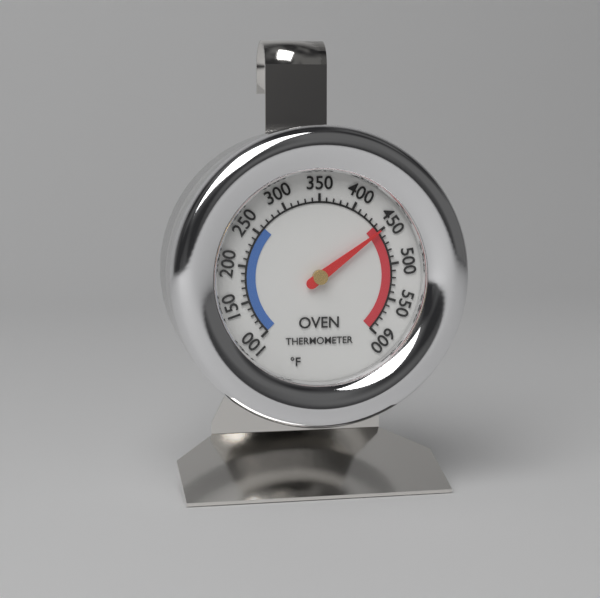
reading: 450 °F
